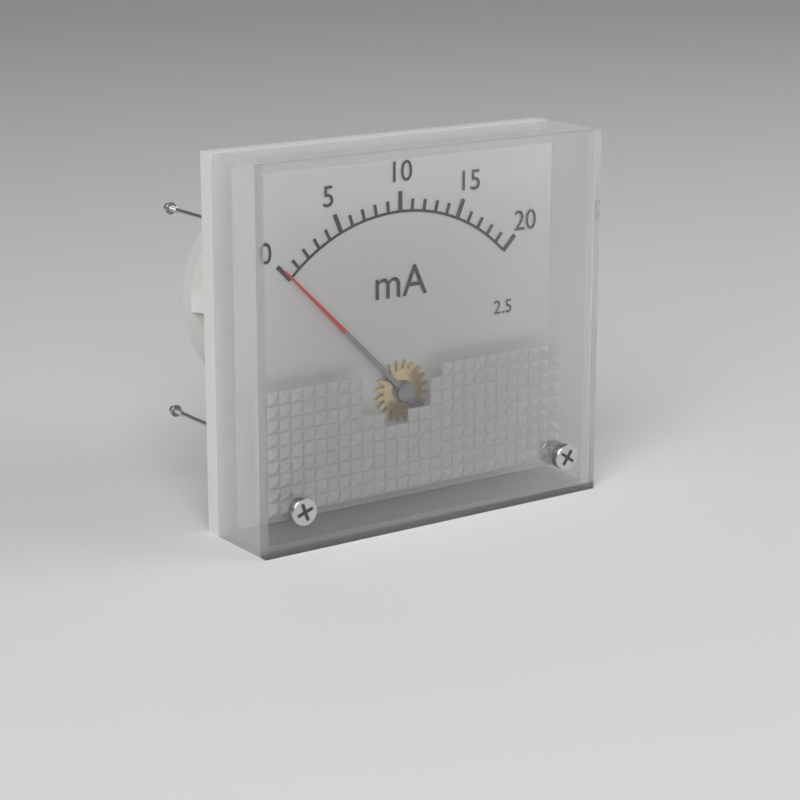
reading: 0 mA
